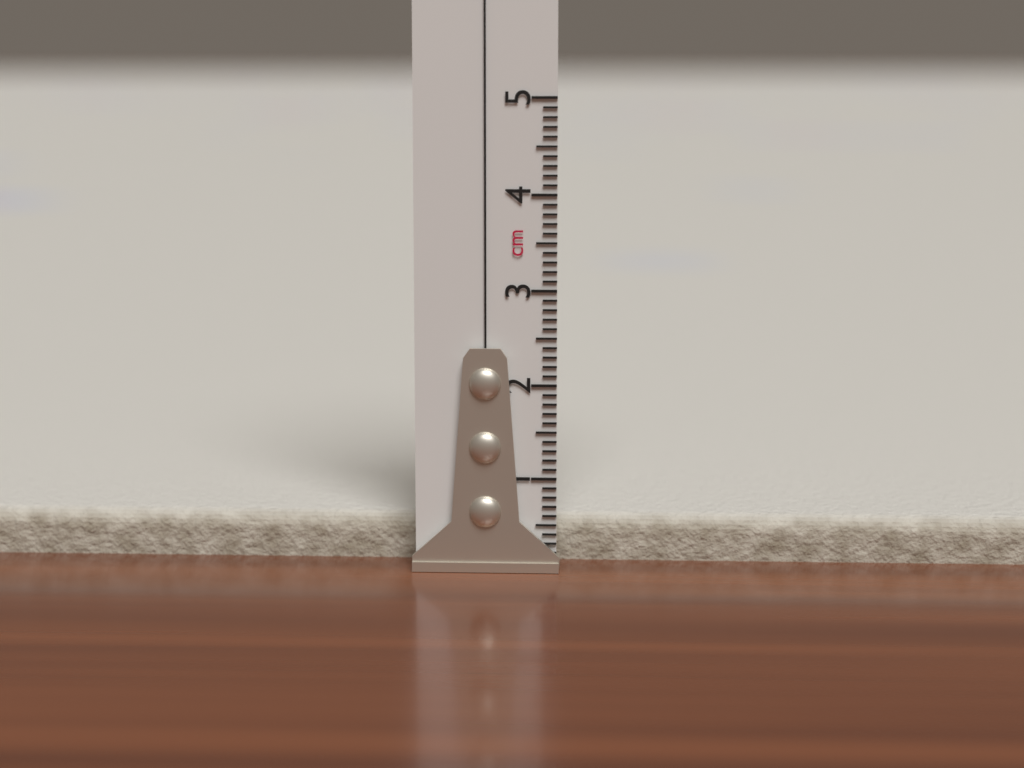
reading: 0.5 cm
